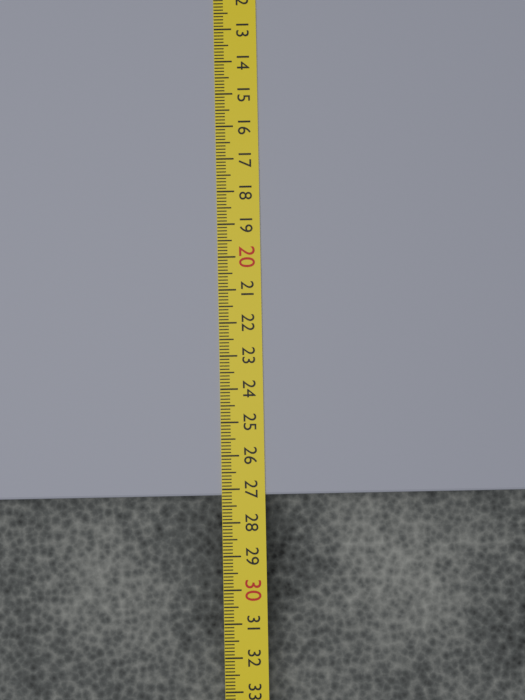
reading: 27.2 cm
